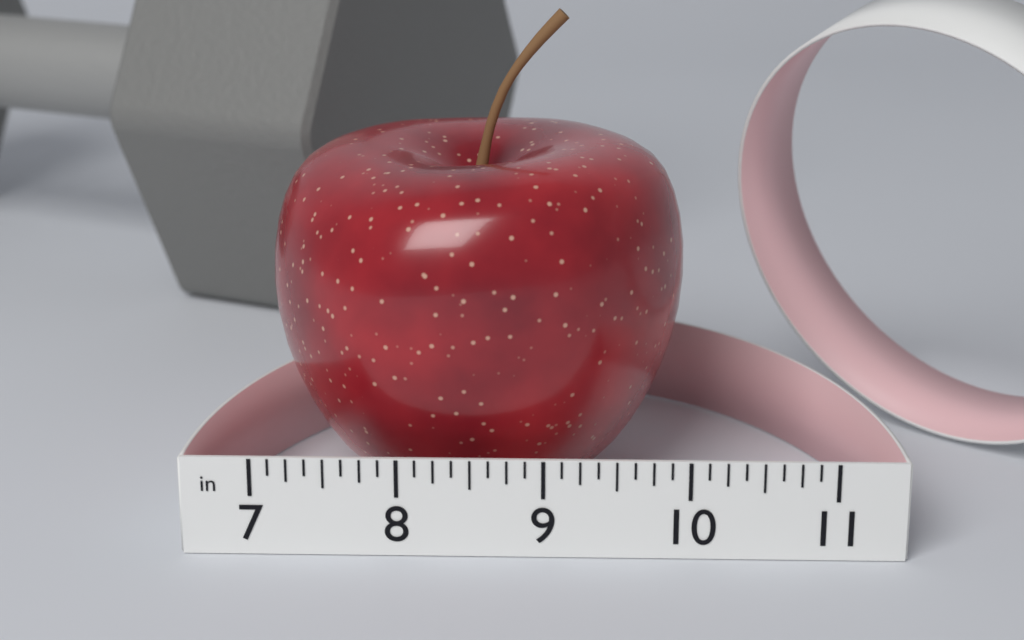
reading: 10.000 in
